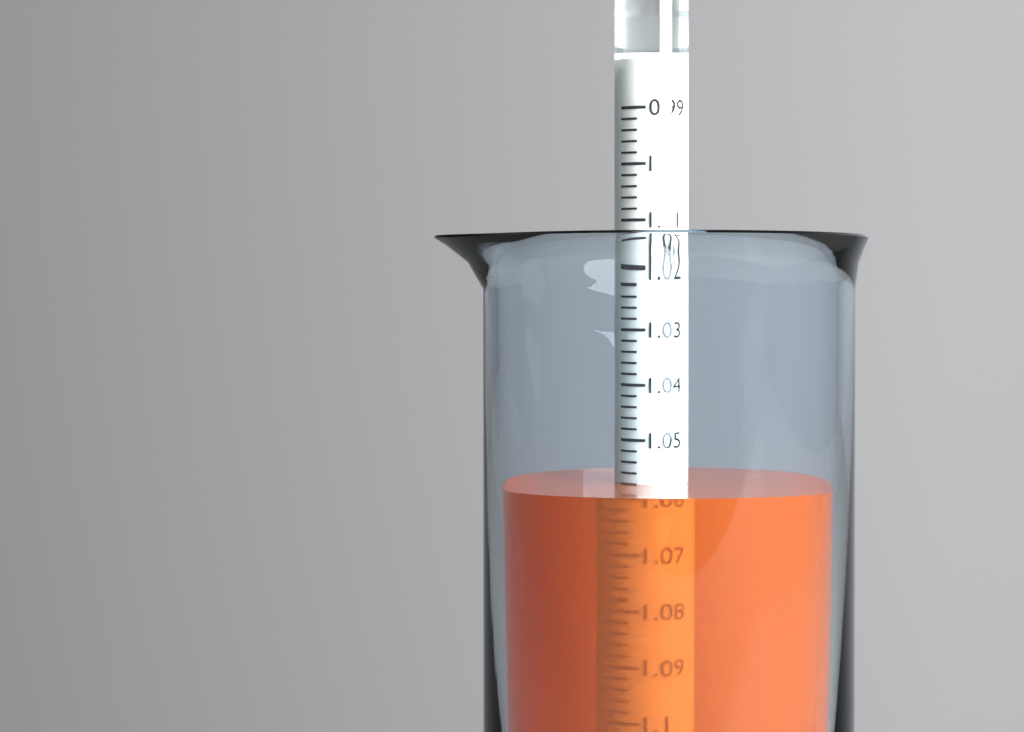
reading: 1.058 (no unit)
